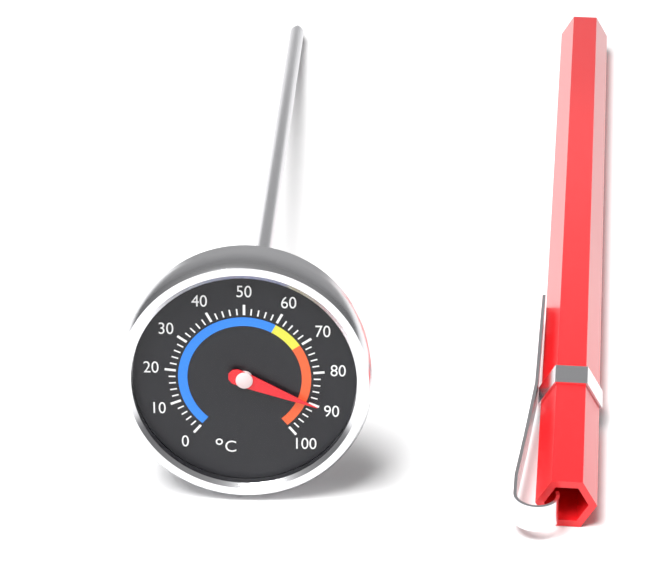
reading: 90 °C
